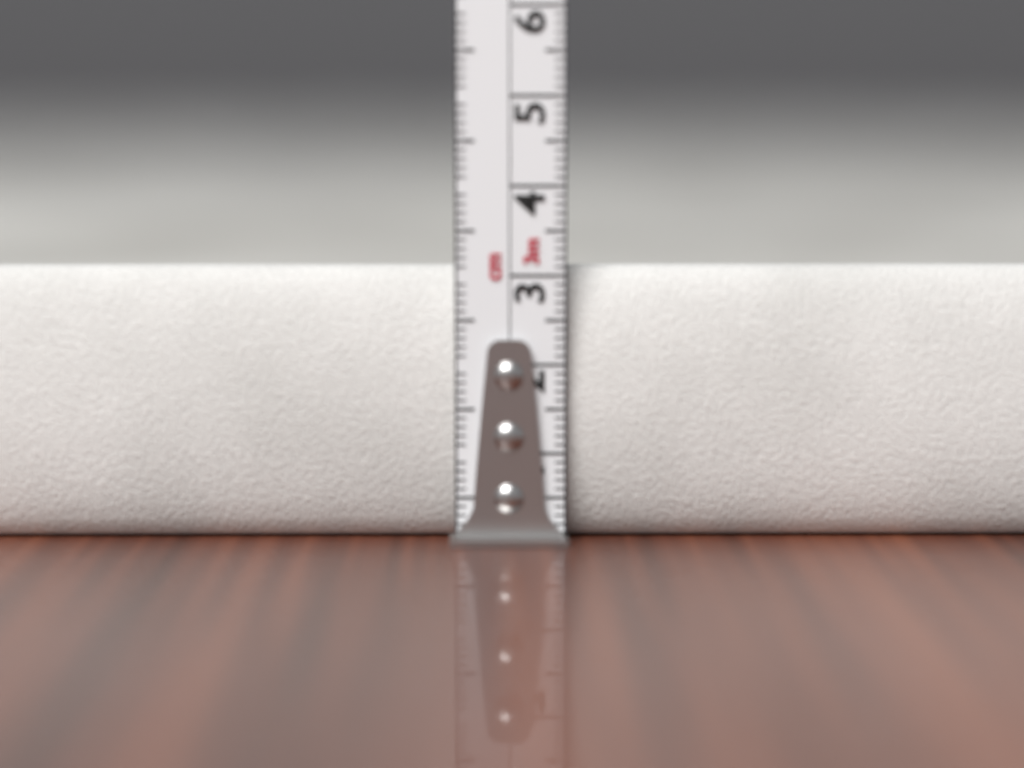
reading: 3.1 cm
